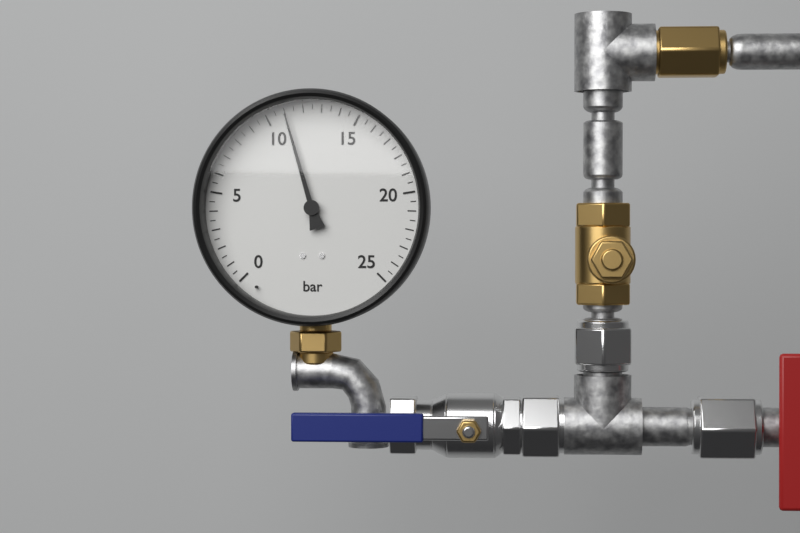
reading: 11.0 bar
